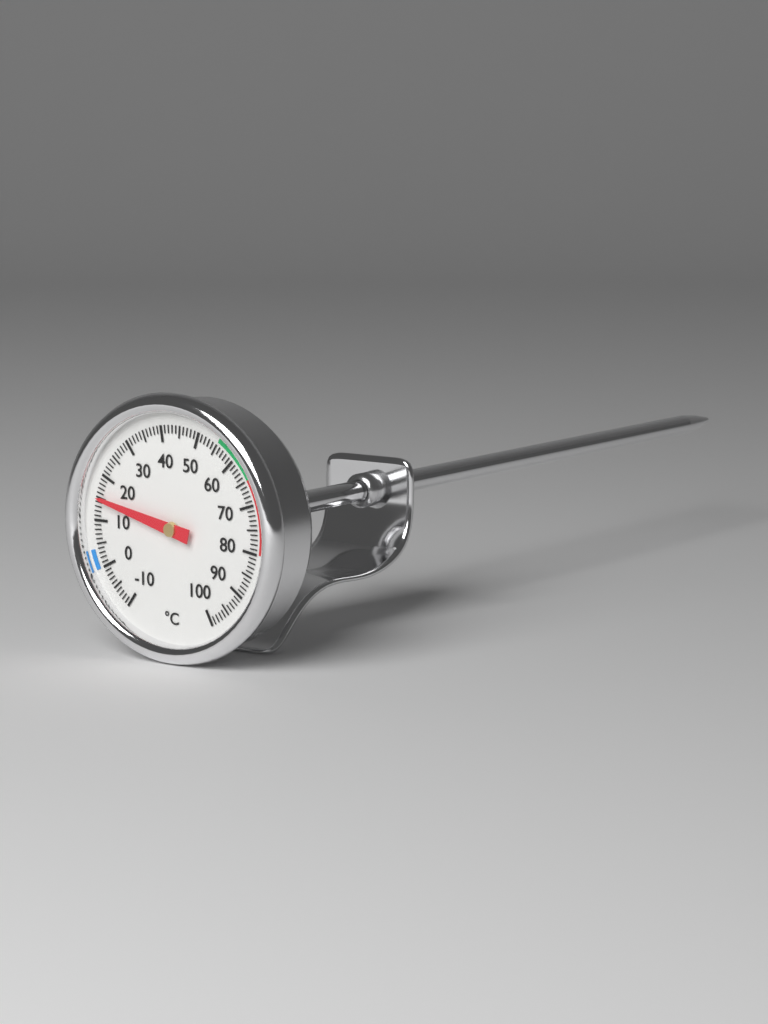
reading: 15 °C
